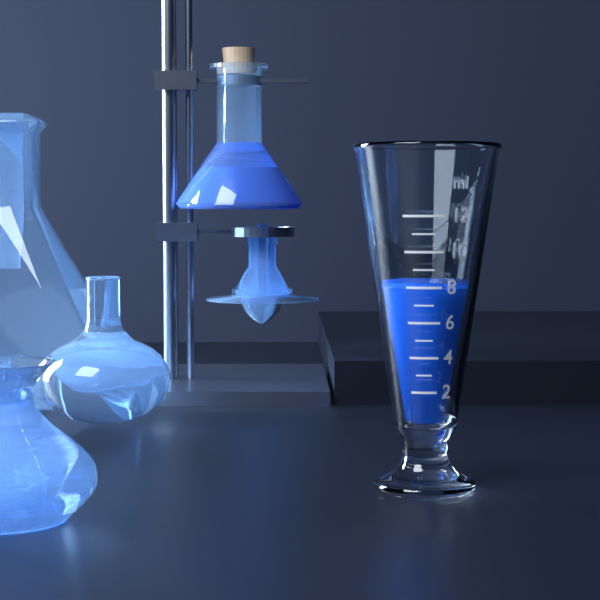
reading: 8 ml
